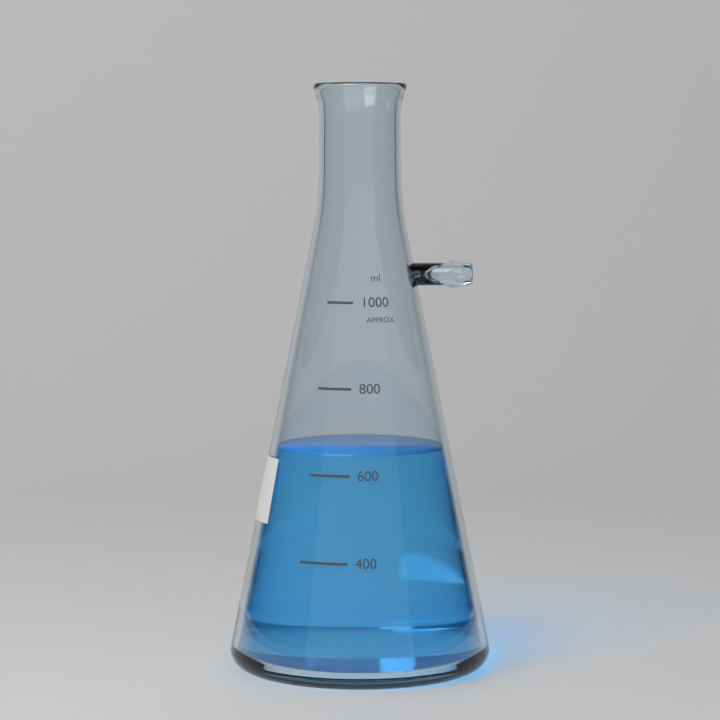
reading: 650 ml
